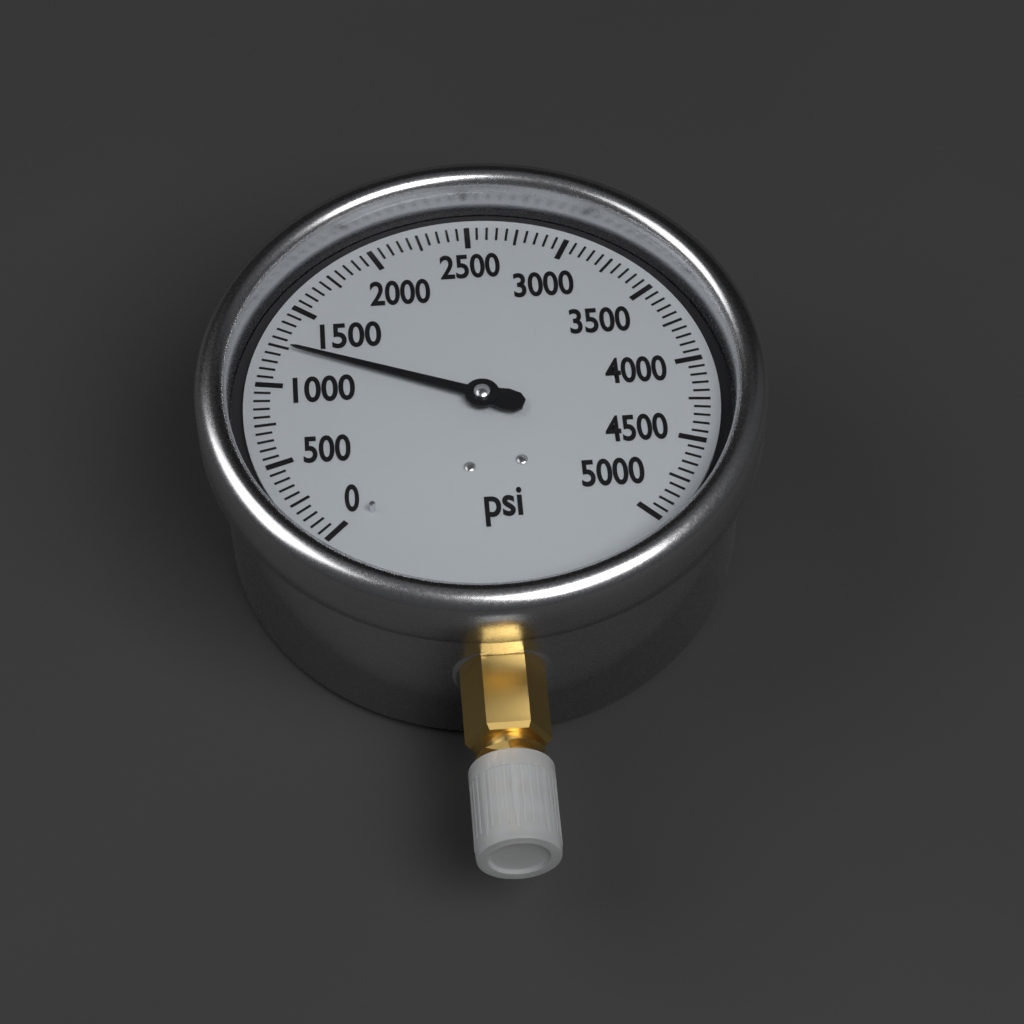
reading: 1250 psi
